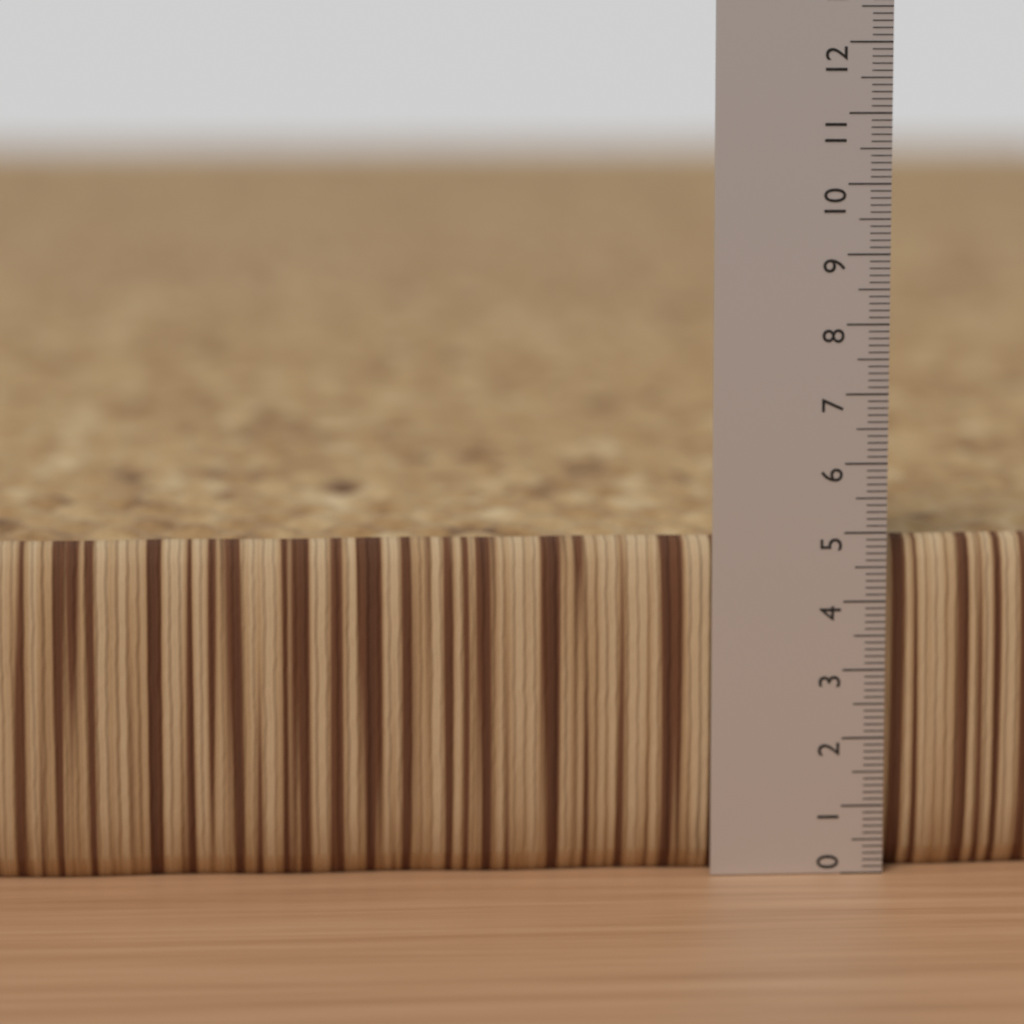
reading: 4.9 (no unit)
